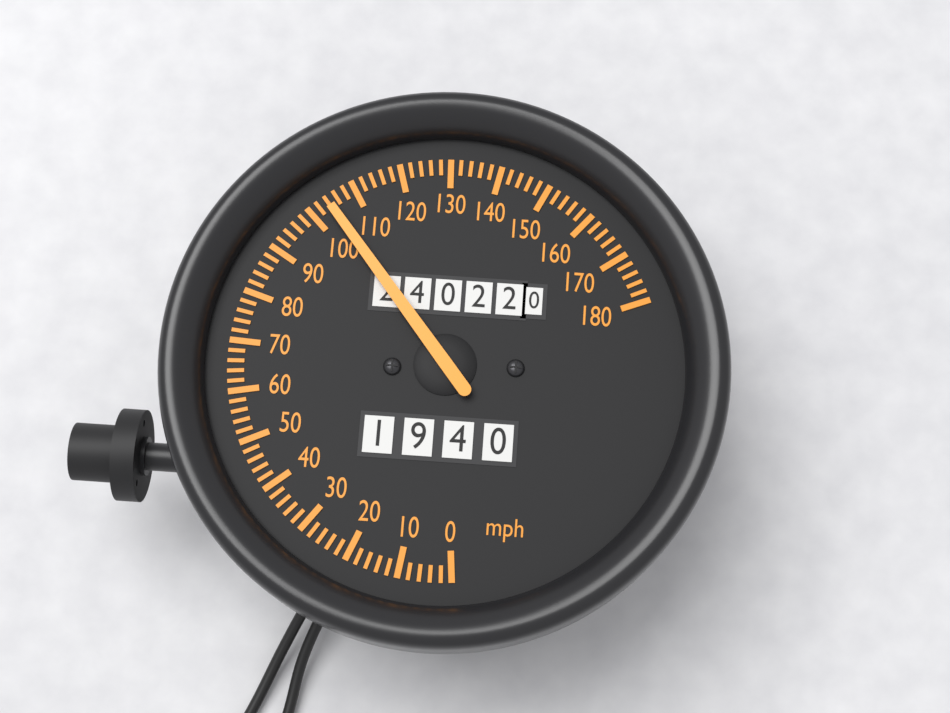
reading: 104 mph
